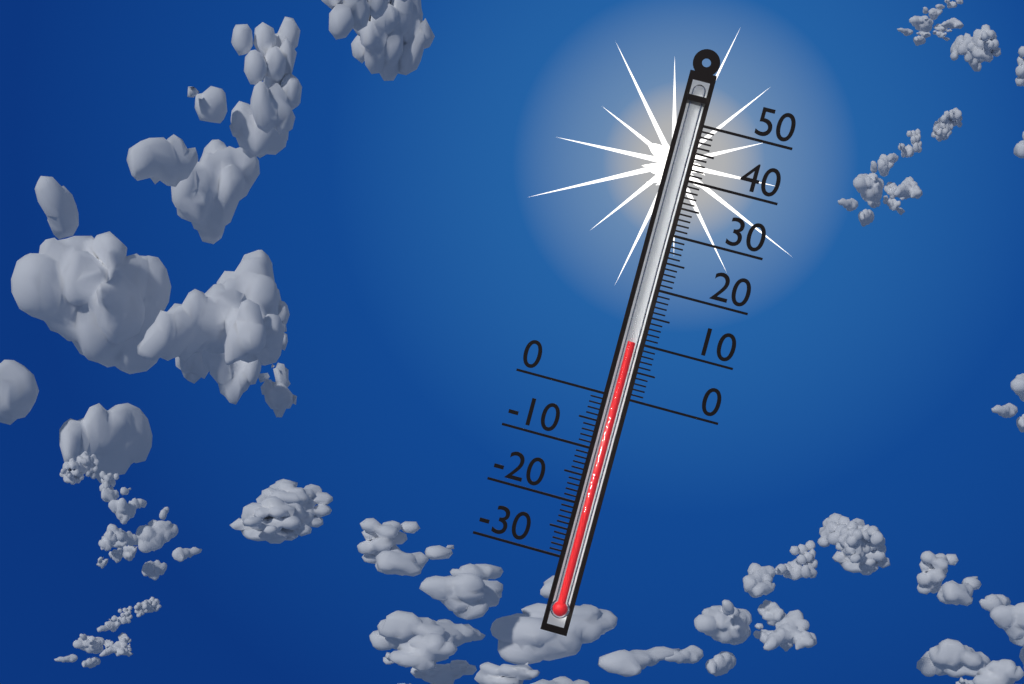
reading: 10 (no unit)
